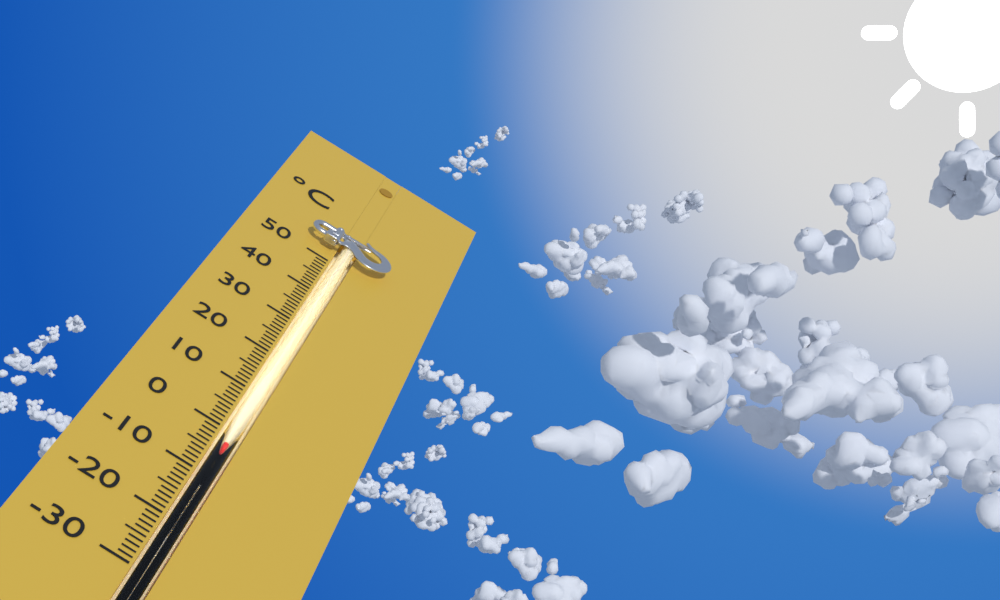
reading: -3 °C
